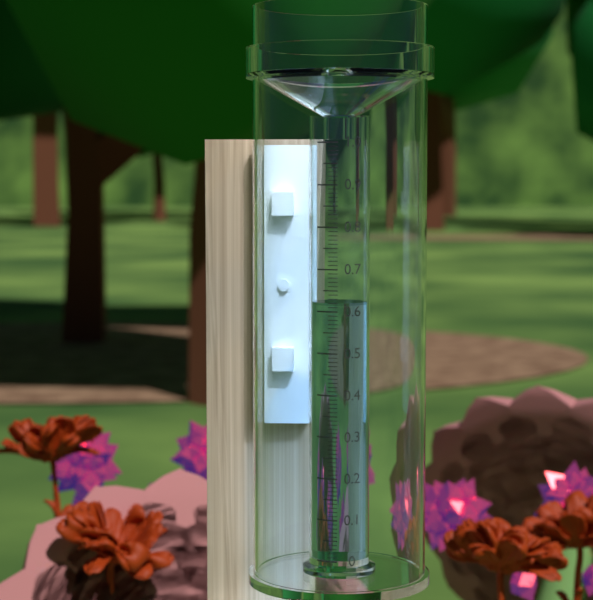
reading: 0.62 (no unit)
